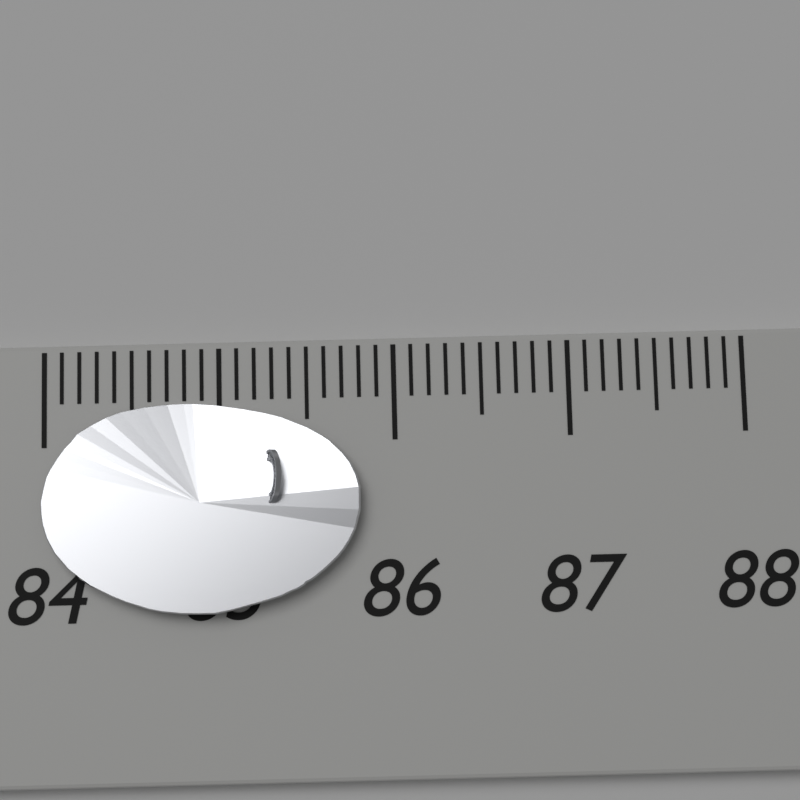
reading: 85.8 (no unit)
